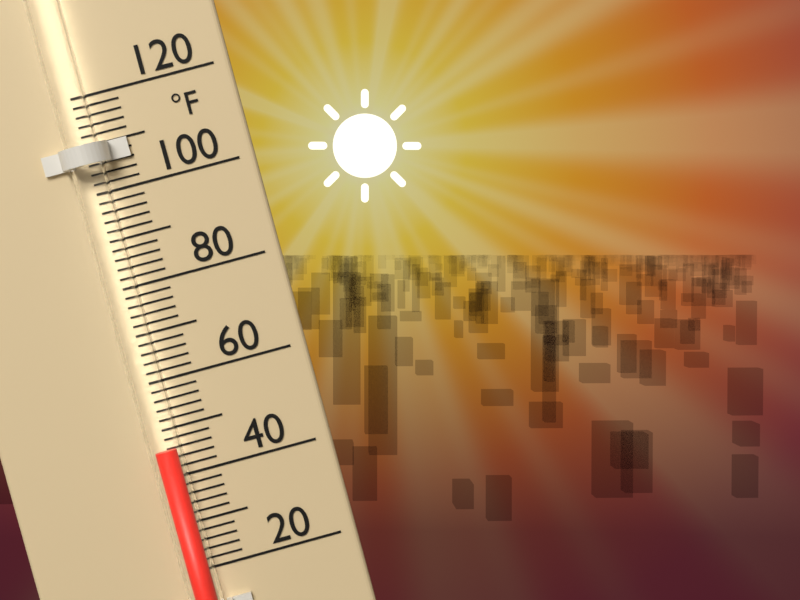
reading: 46 °F
